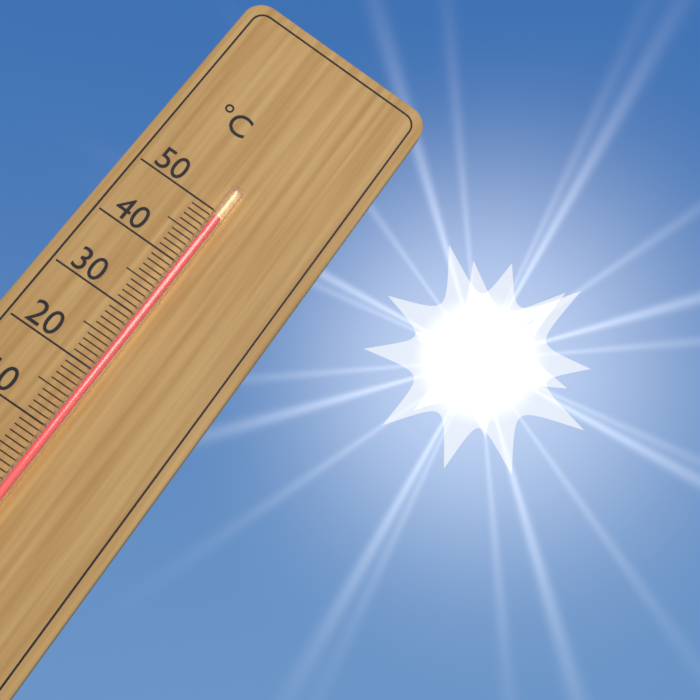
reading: 49 °C
